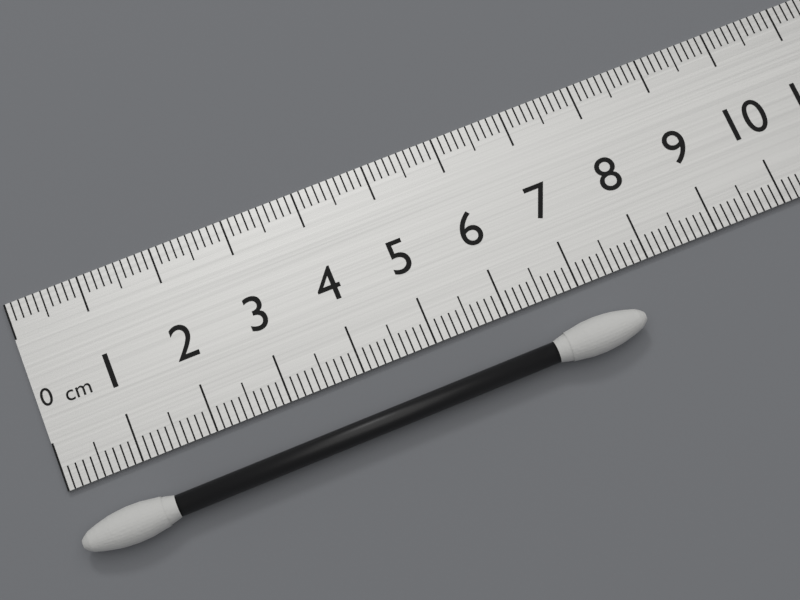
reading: 7.6 cm
